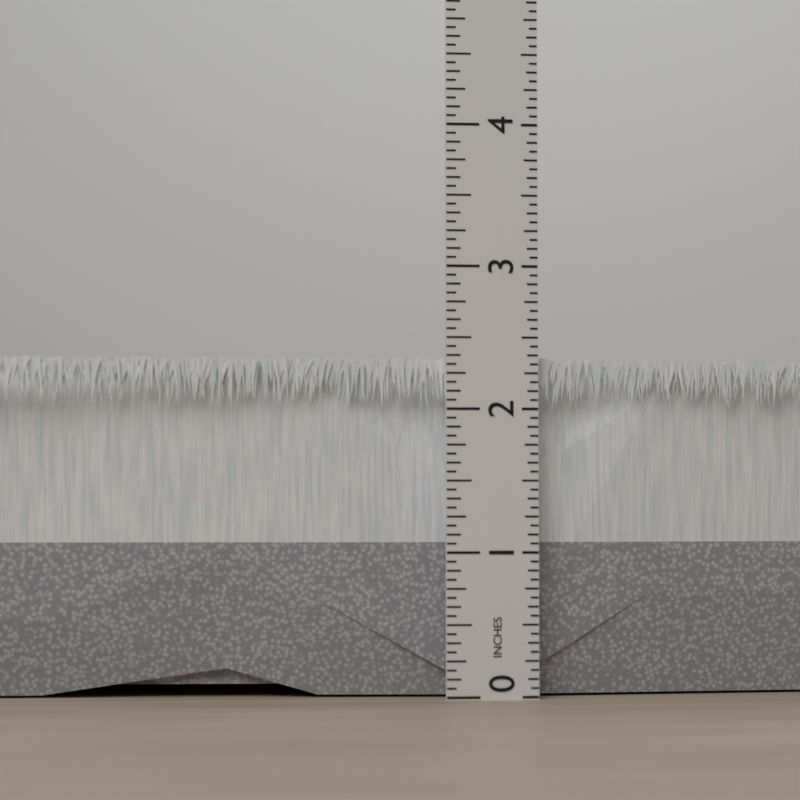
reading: 2.3750 in
